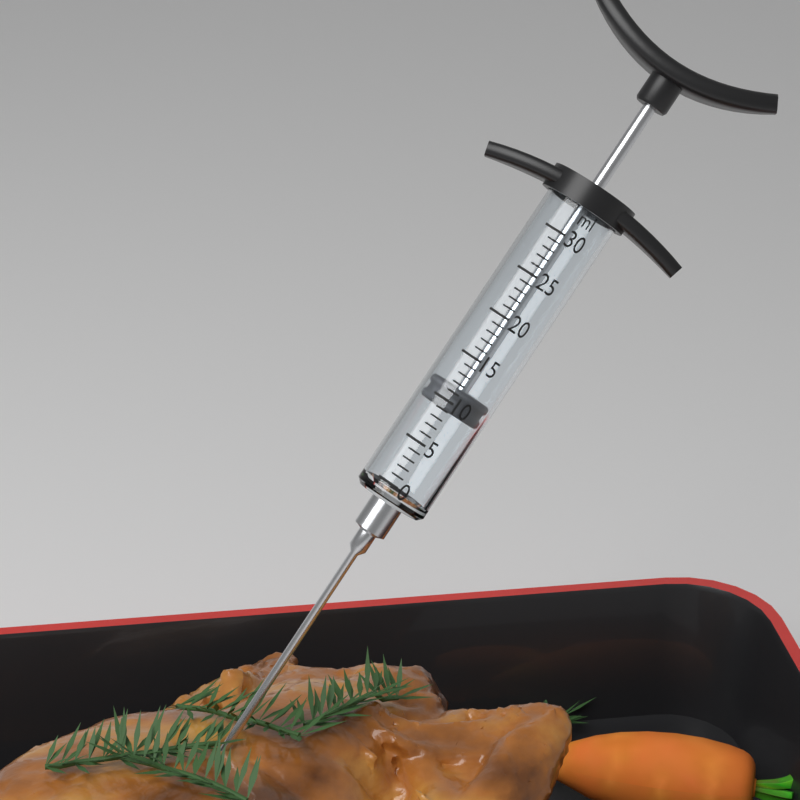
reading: 9 ml
